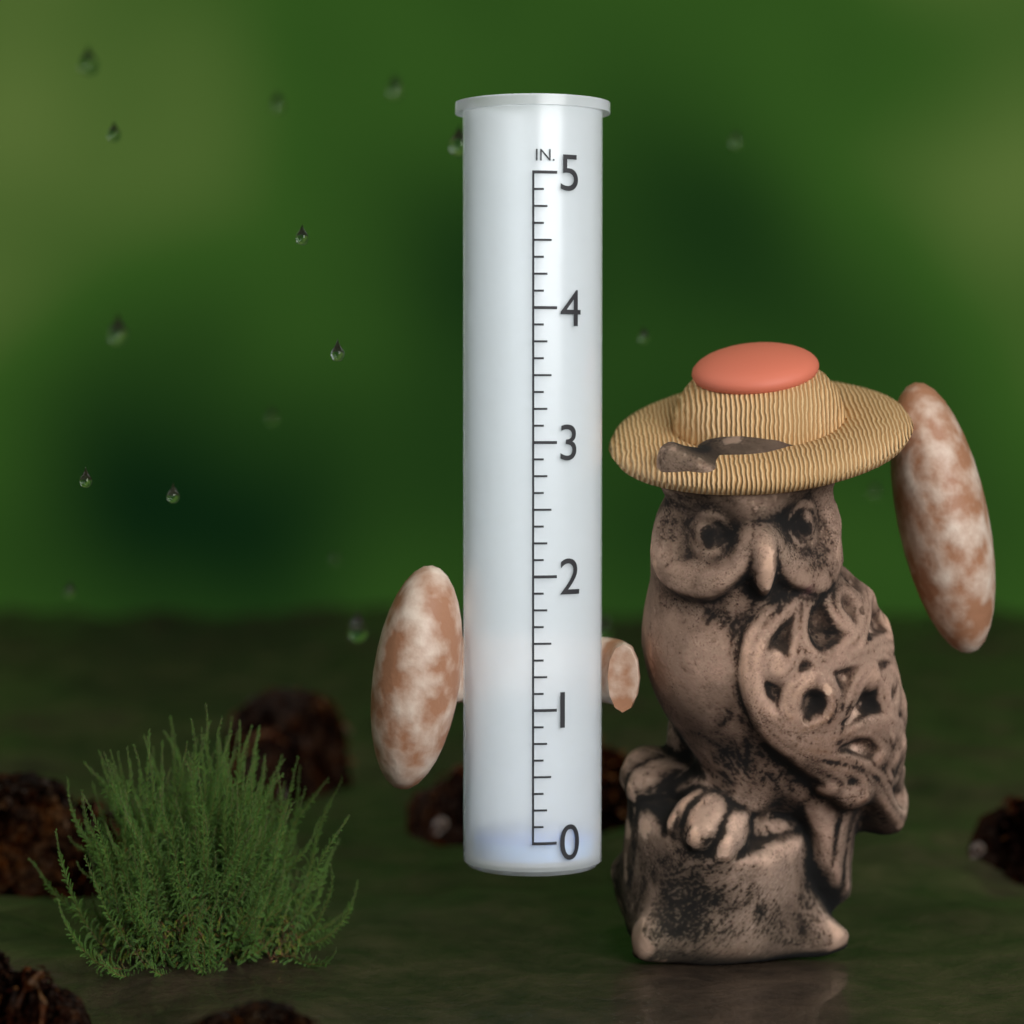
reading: 0.000 in
